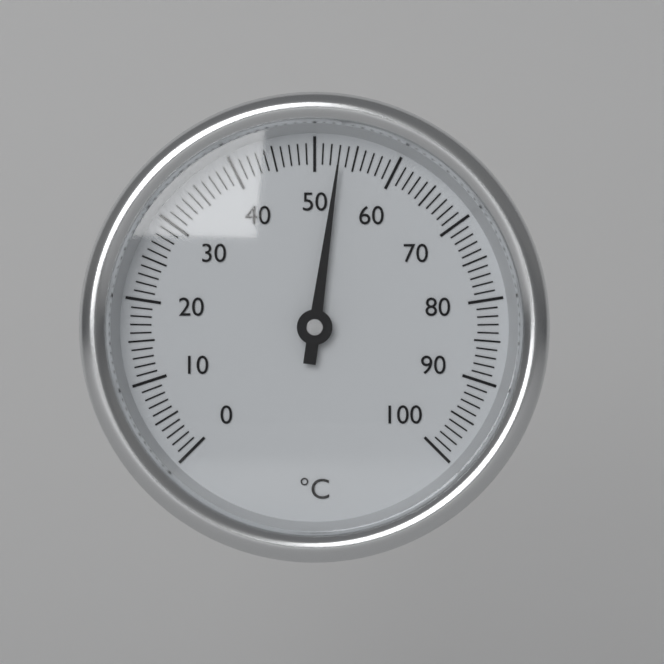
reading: 53 °C
